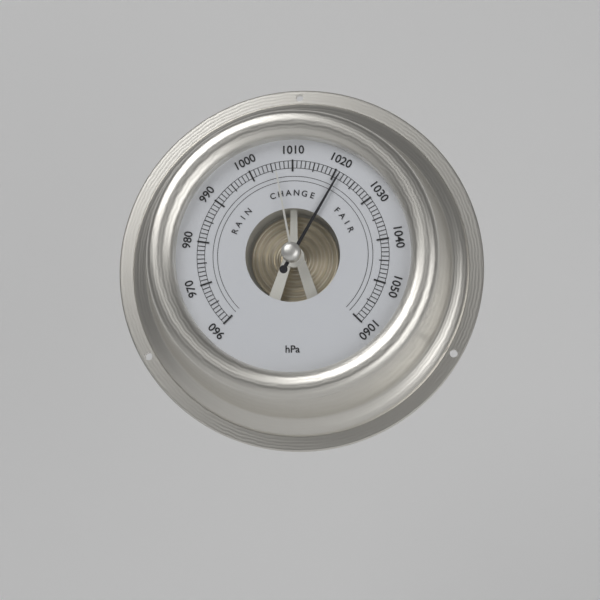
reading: 1021 hPa
